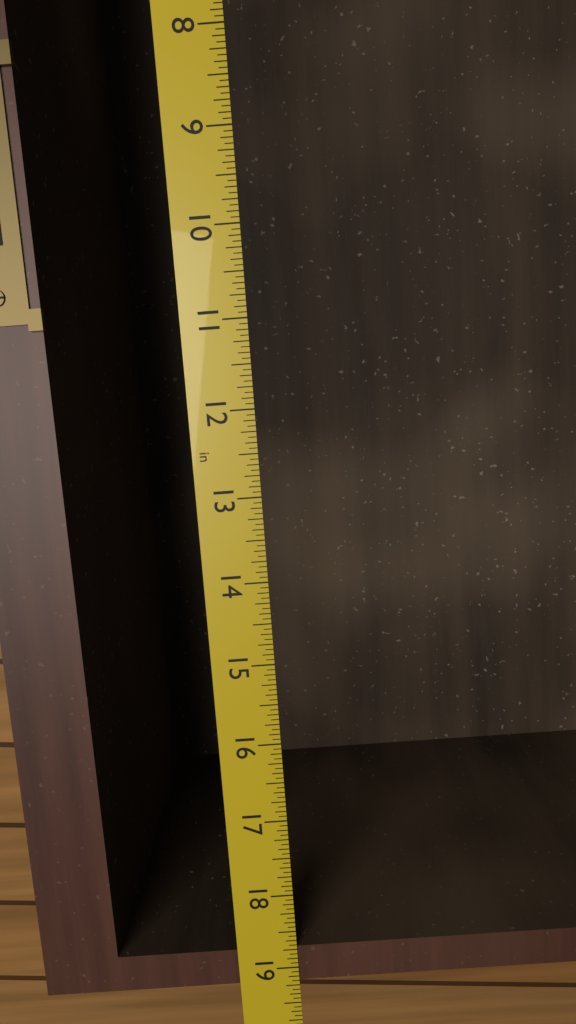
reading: 19.1875 in
